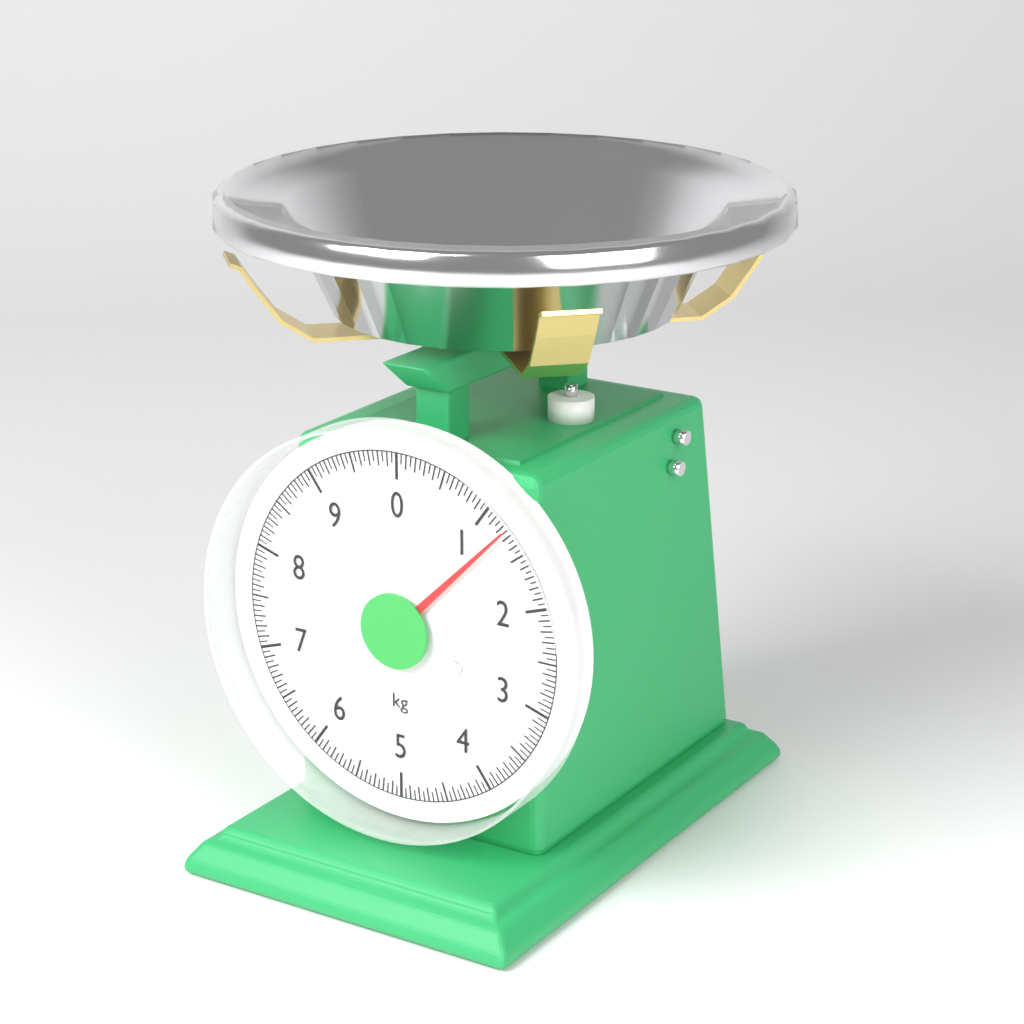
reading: 1.25 kg
